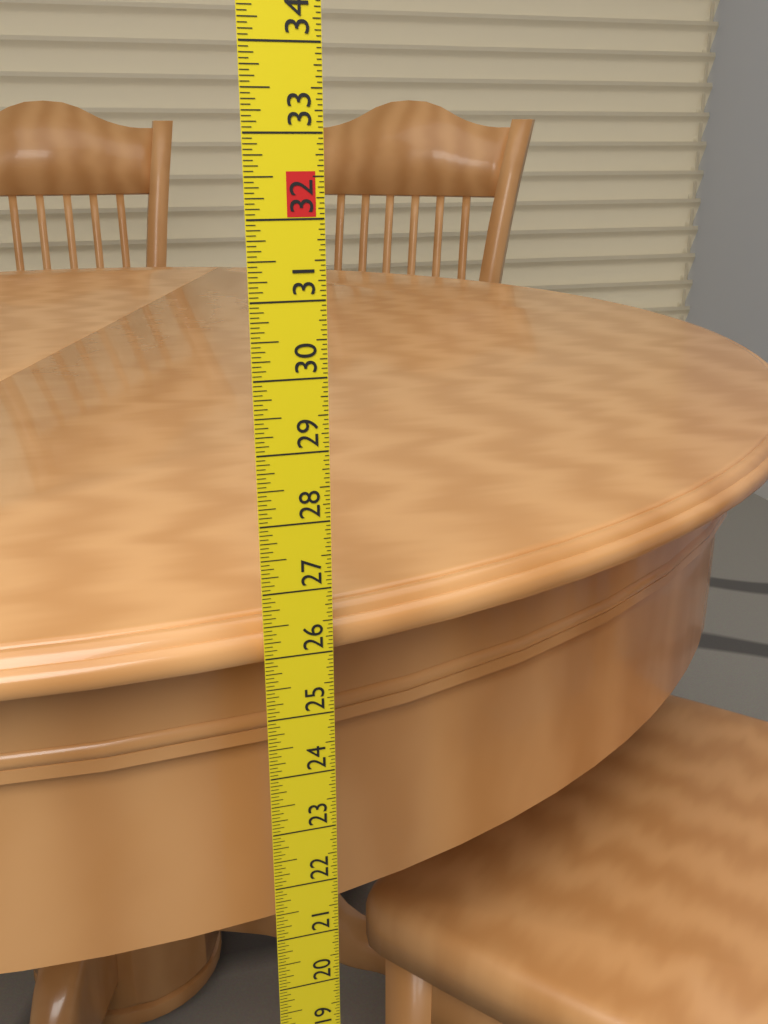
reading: 26.4375 in
